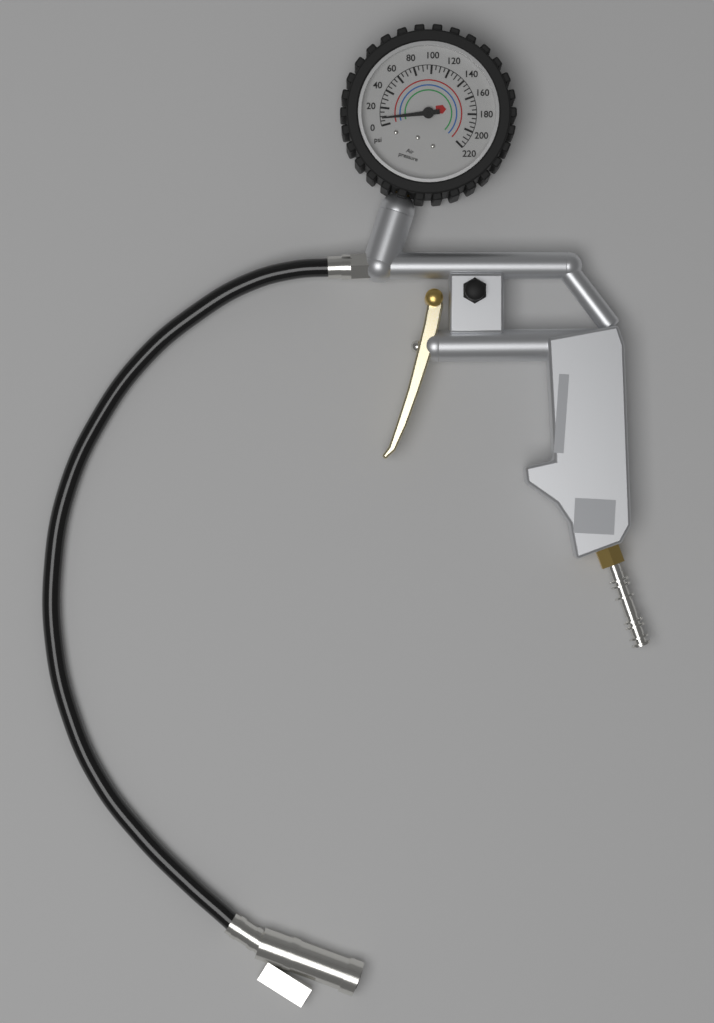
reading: 8 psi
